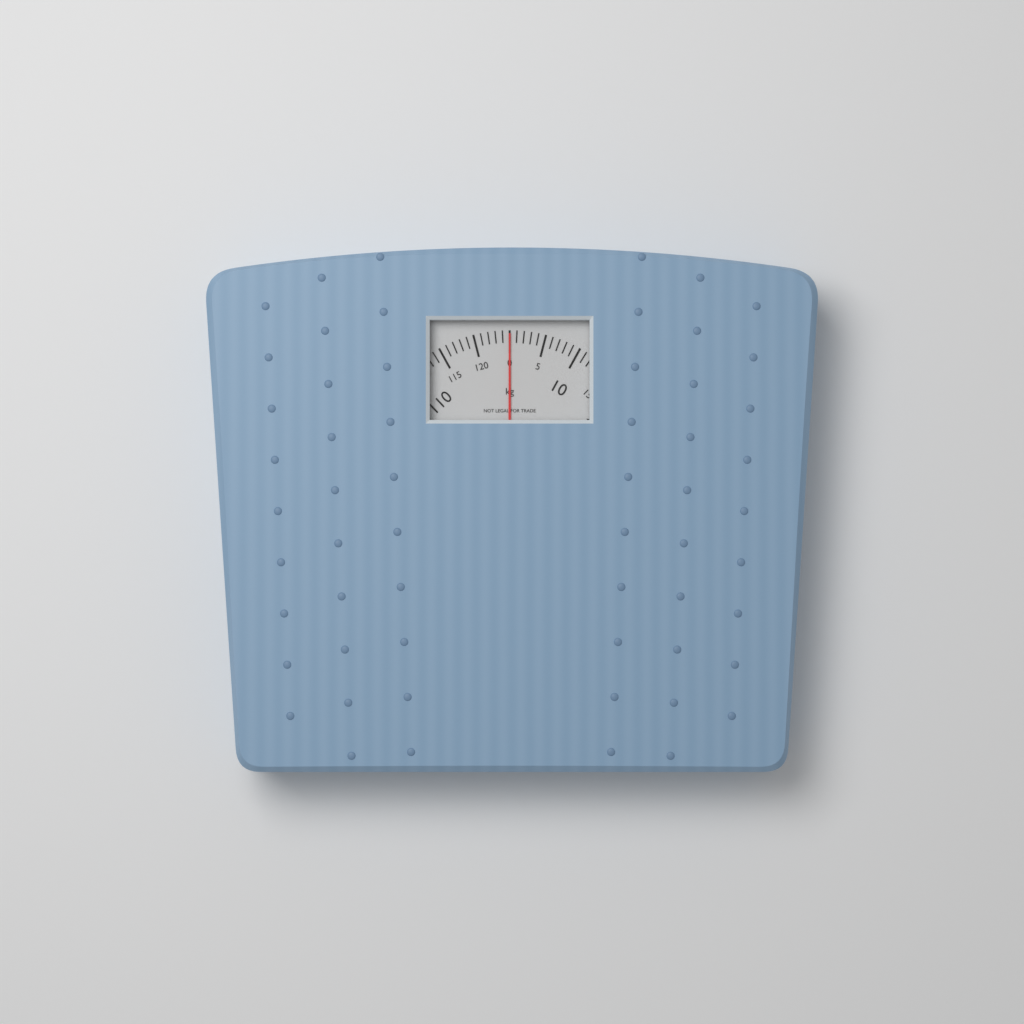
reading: 0 kg
